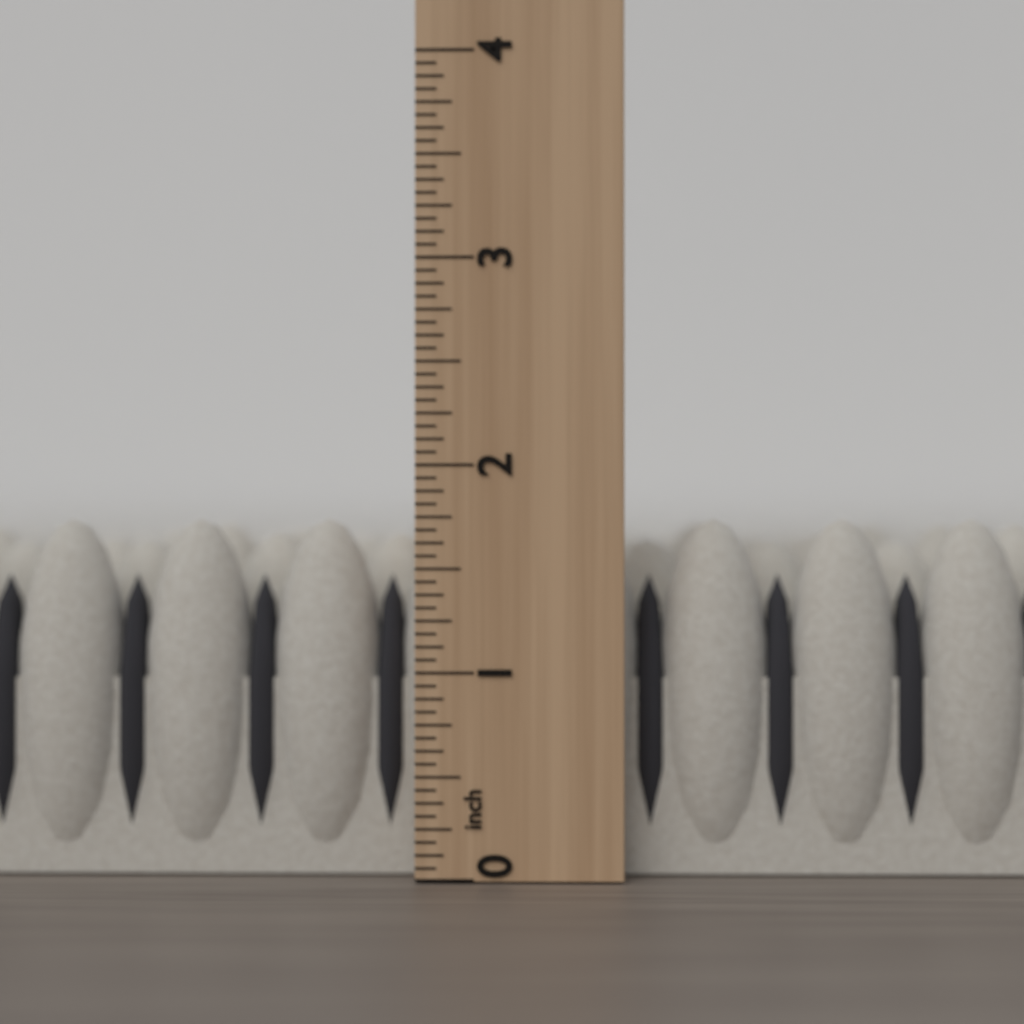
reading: 1.7500 inch
